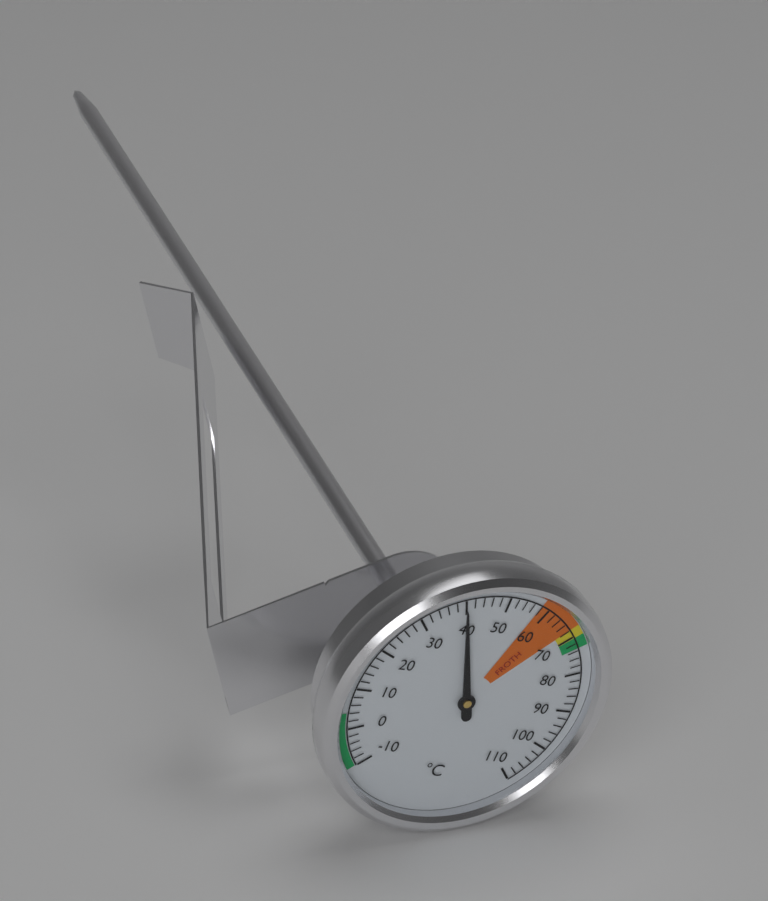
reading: 40 °C
